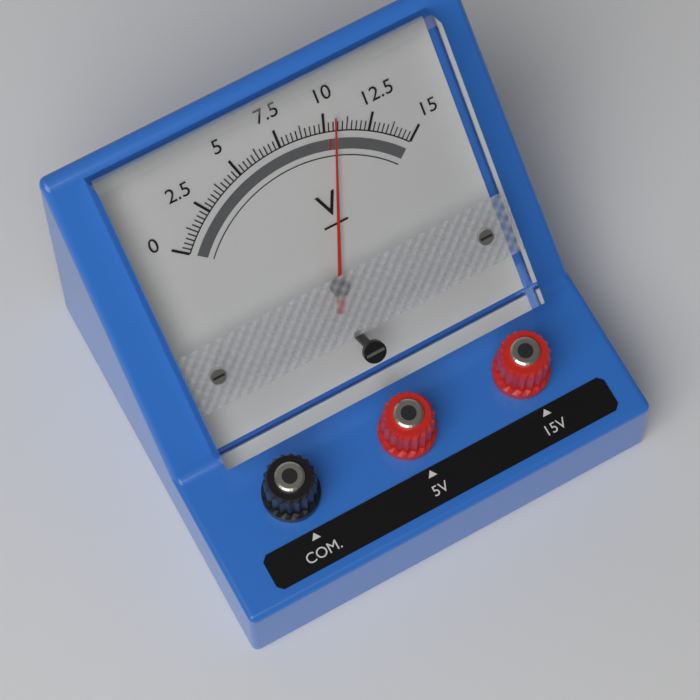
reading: 10.50 V
